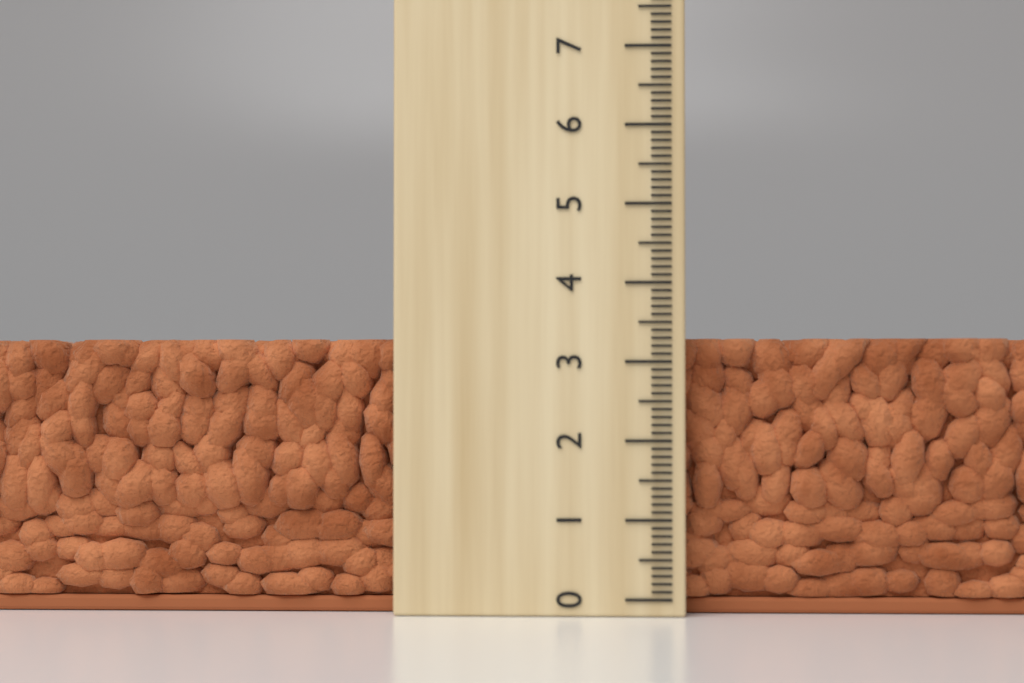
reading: 3.3 (no unit)
